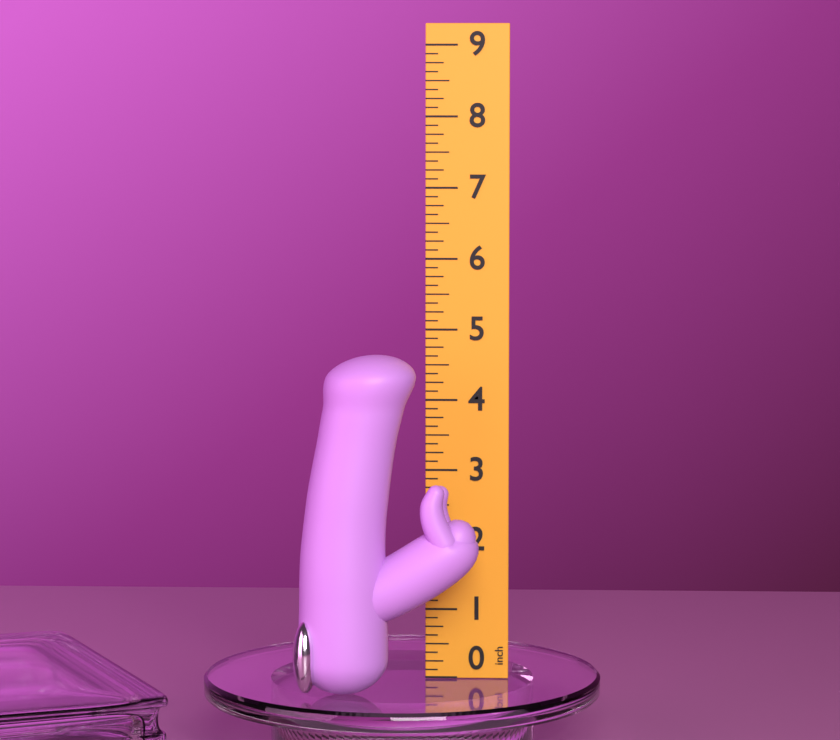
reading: 4.750 inch
